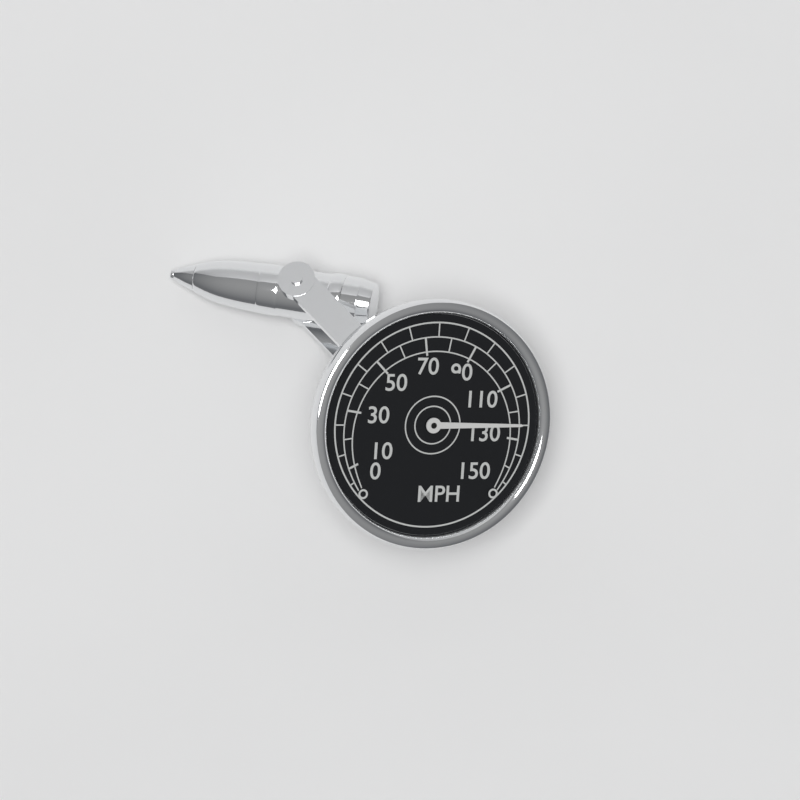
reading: 125 MPH
